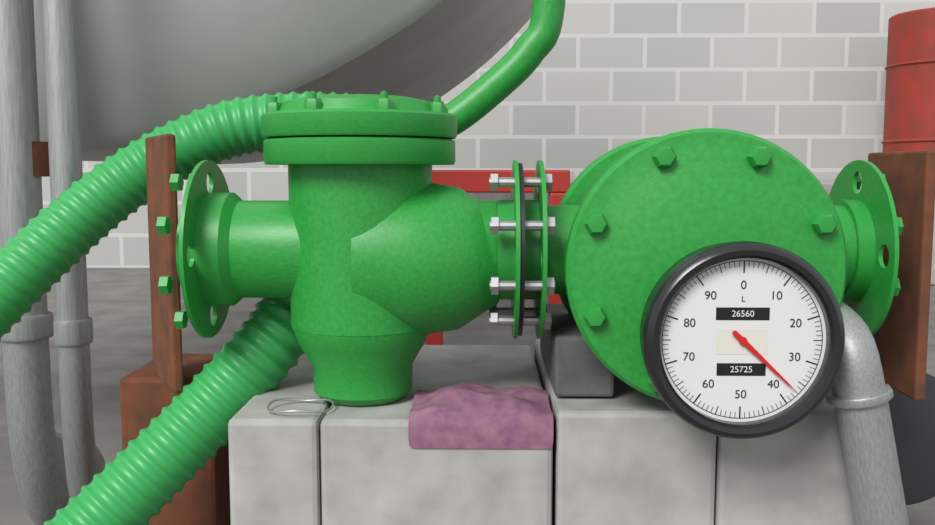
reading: 37 L
